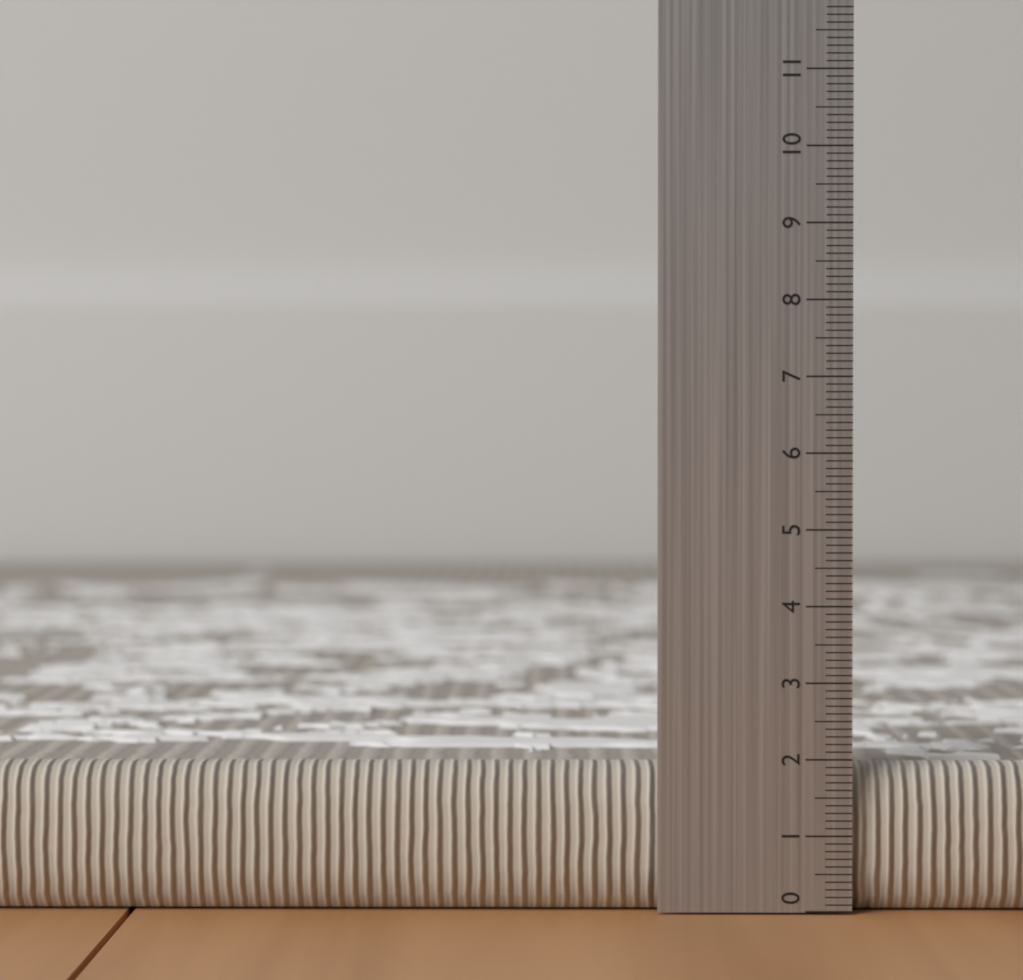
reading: 1.9 (no unit)
